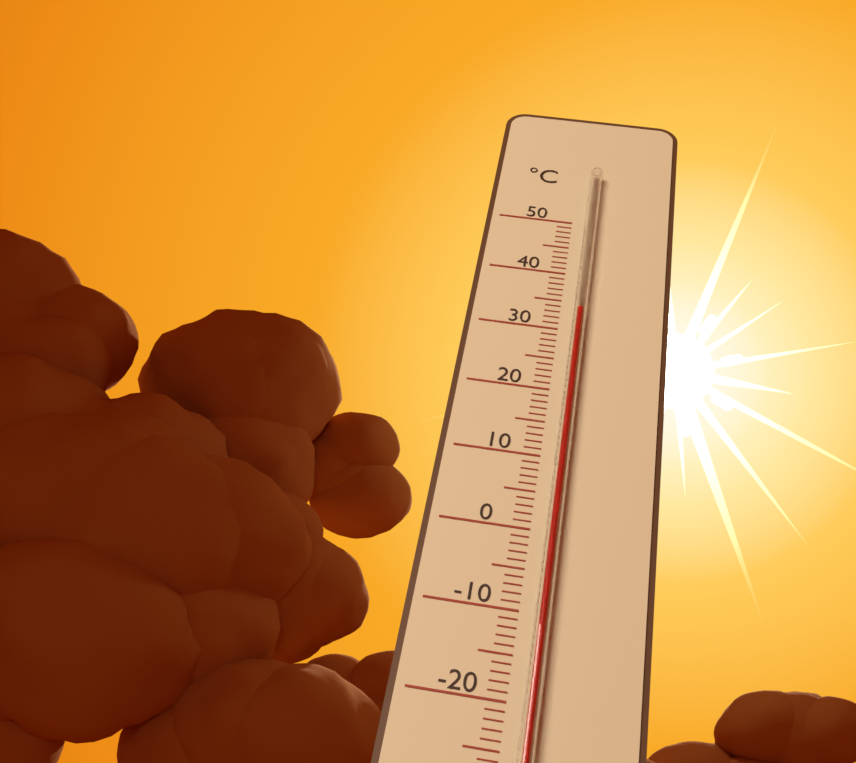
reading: 33 °C
